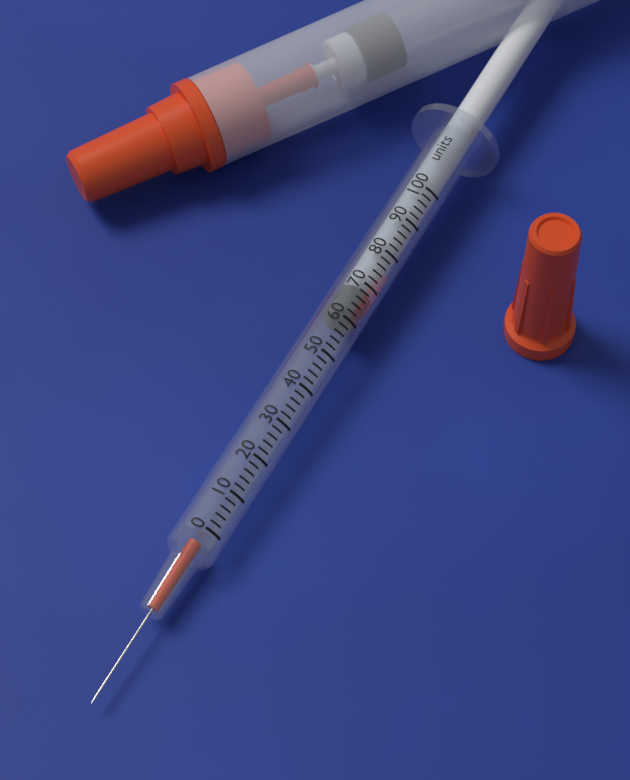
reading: 60 units
